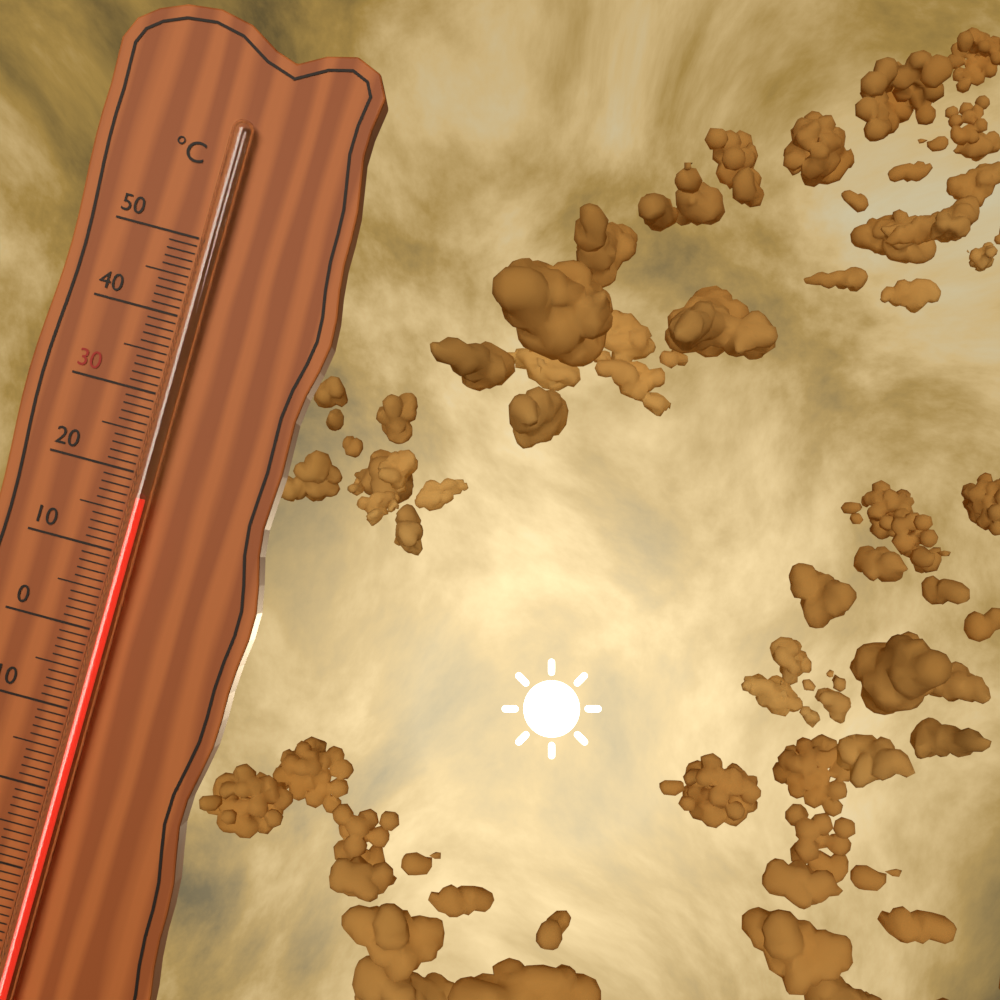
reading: 17 °C
